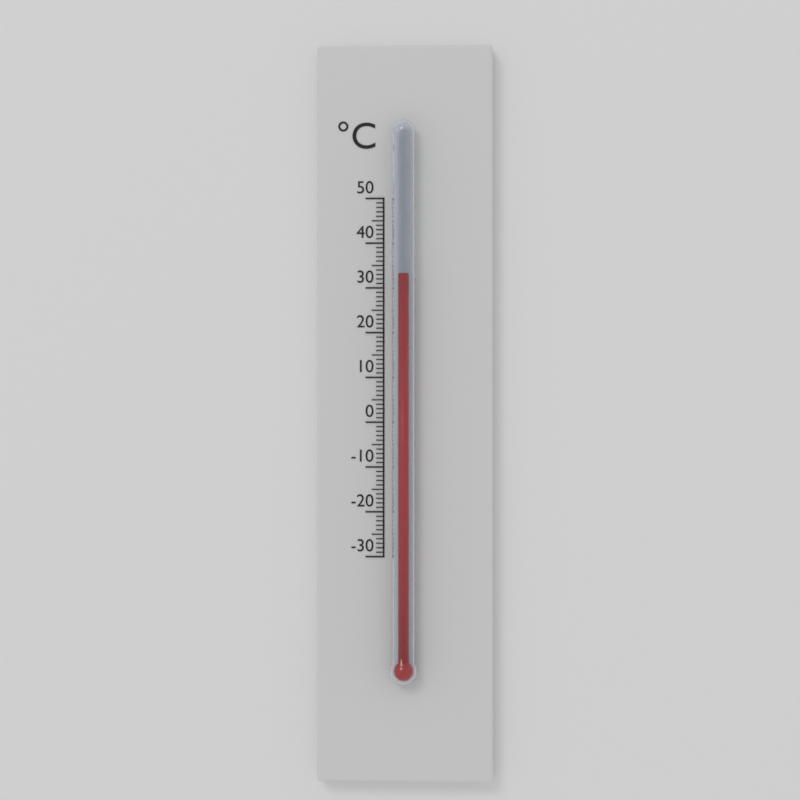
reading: 33 °C
